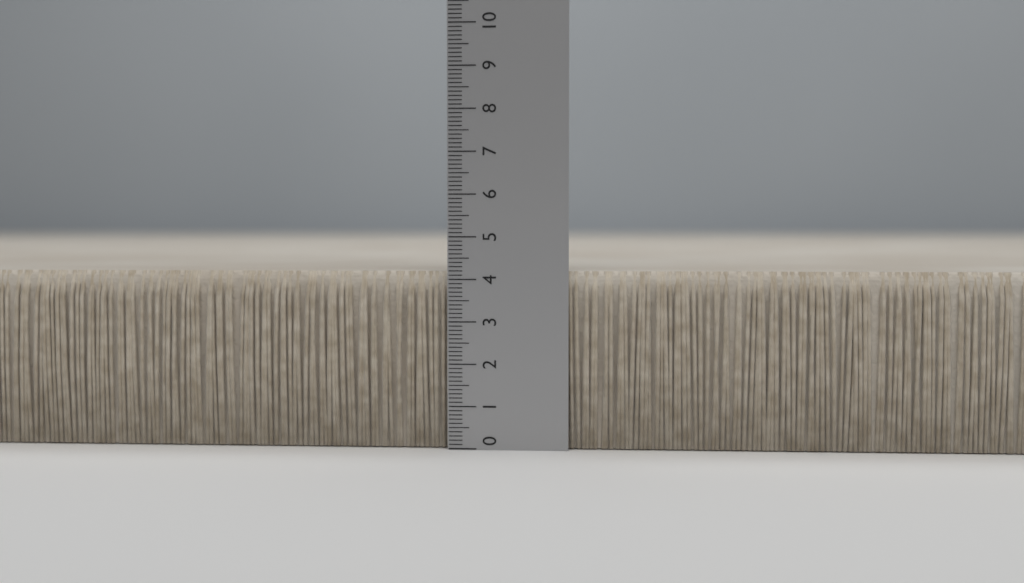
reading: 4.2 (no unit)
